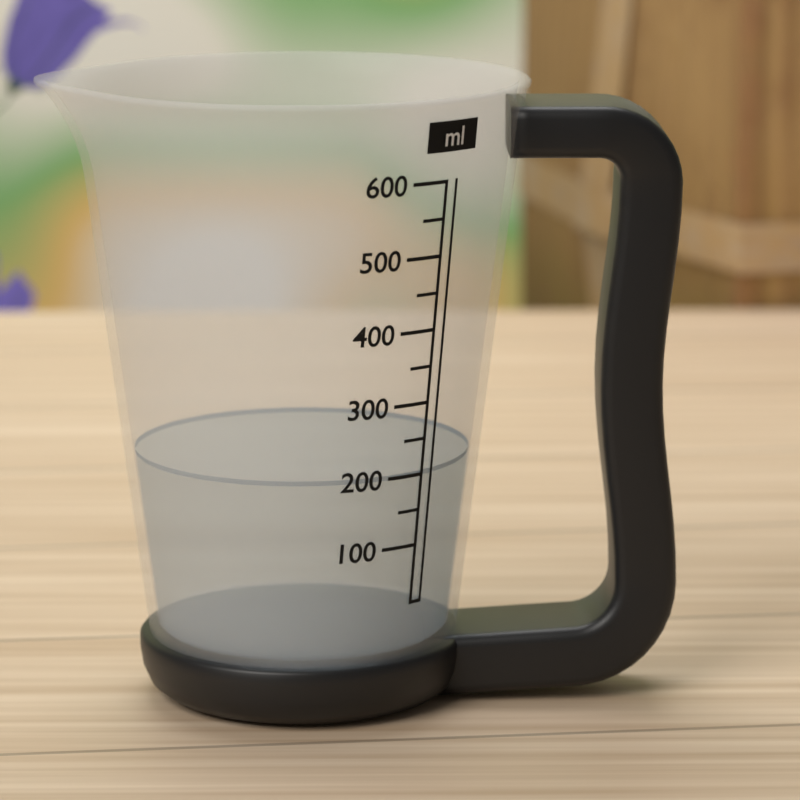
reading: 200 ml
